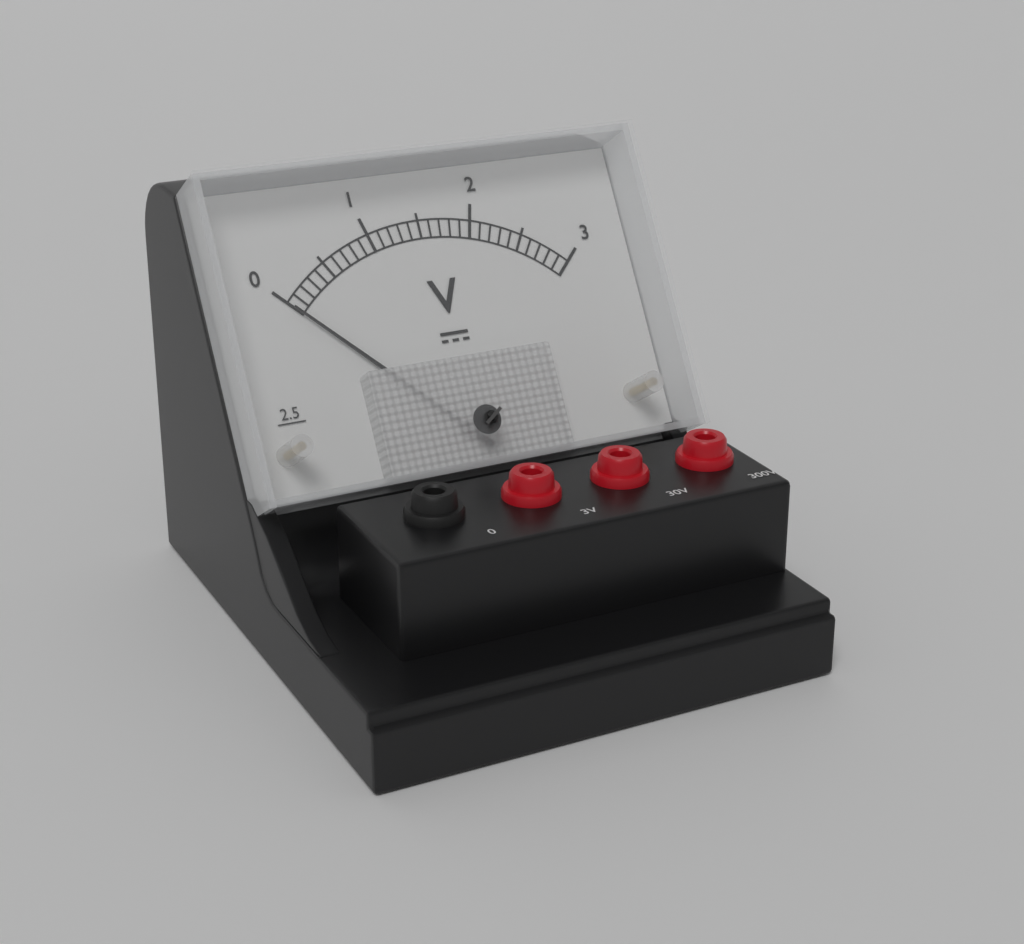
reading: 0.0 V
